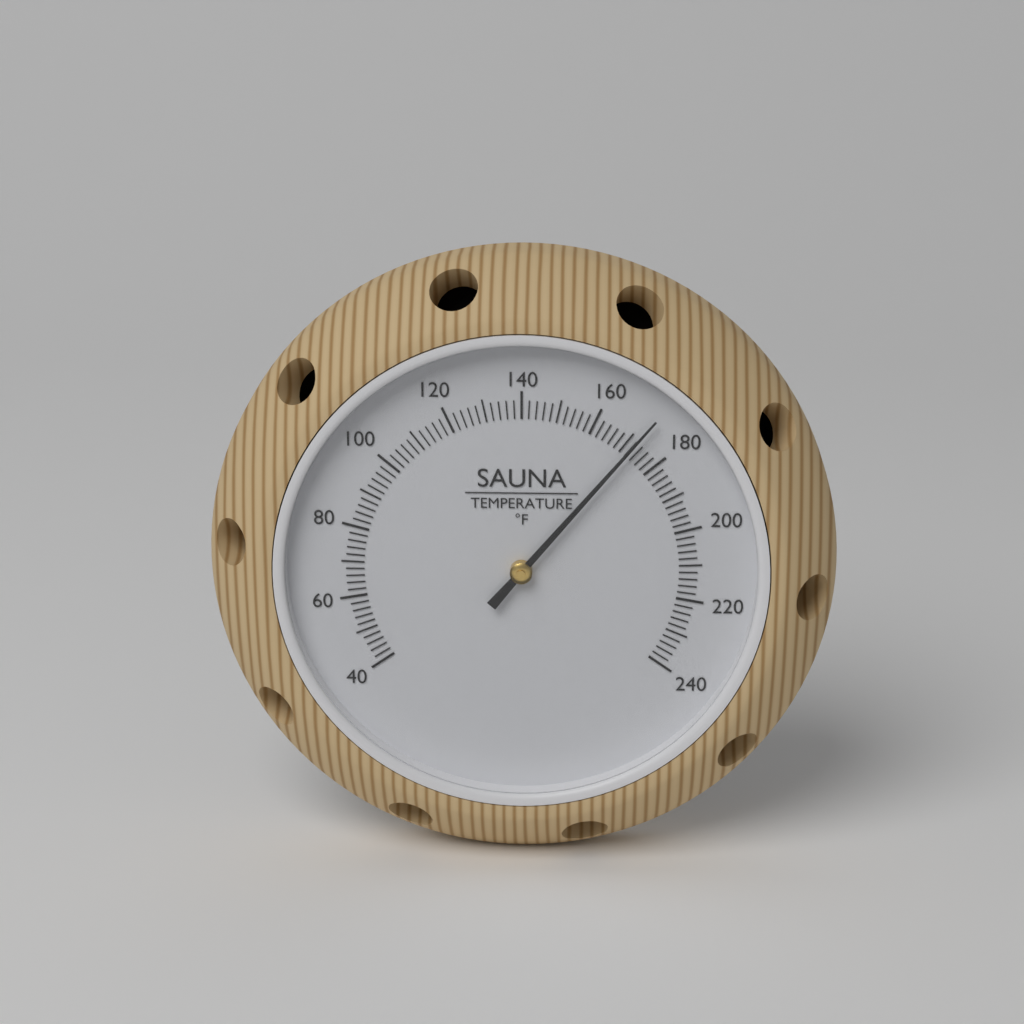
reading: 172 °F
